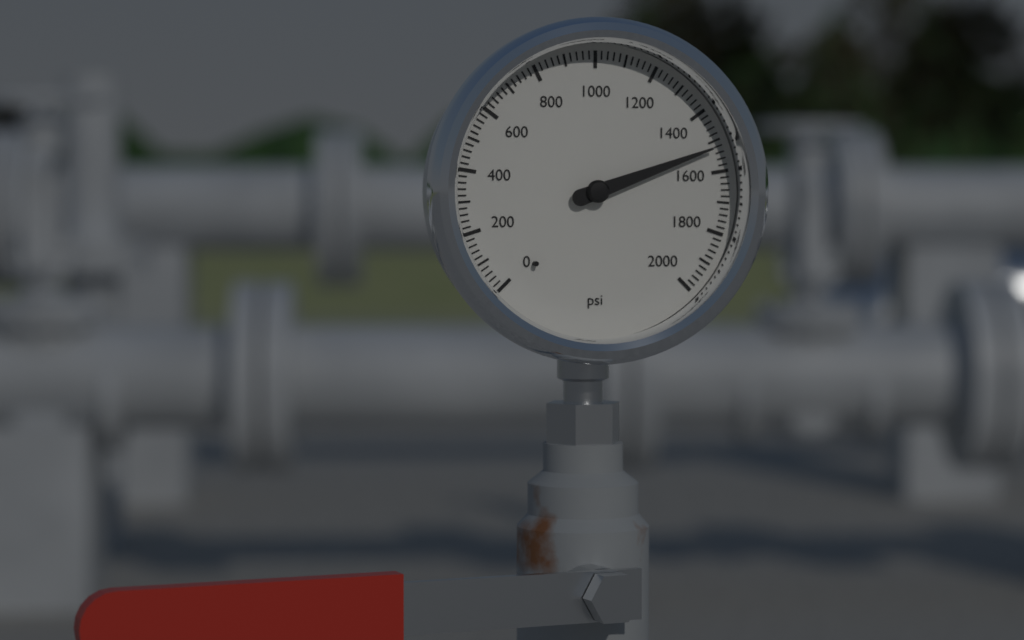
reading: 1520 psi
